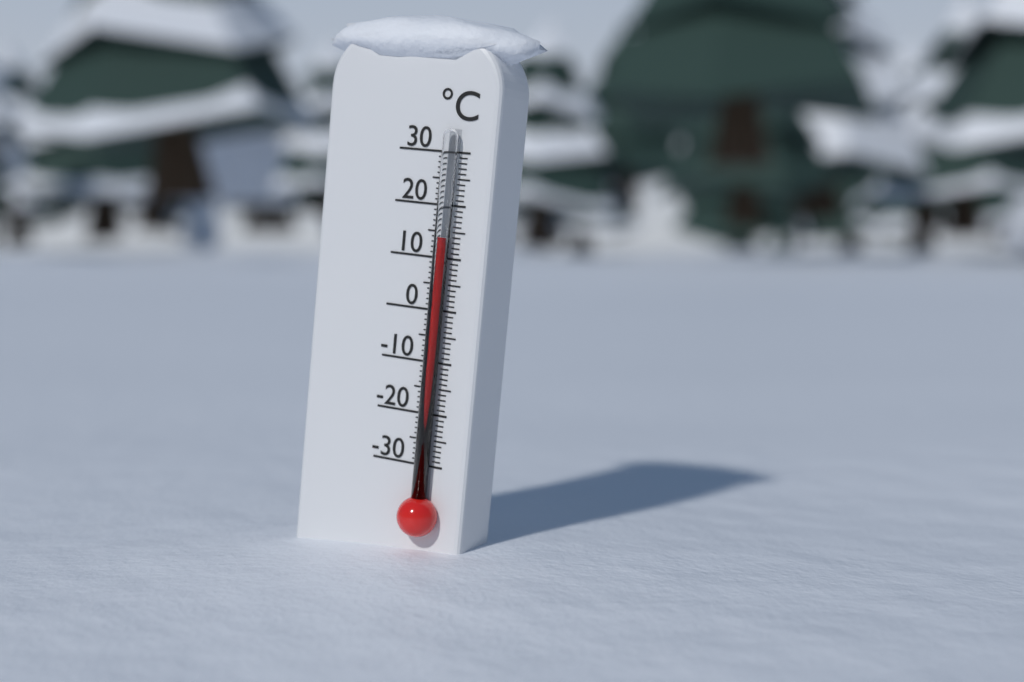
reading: 14 °C
